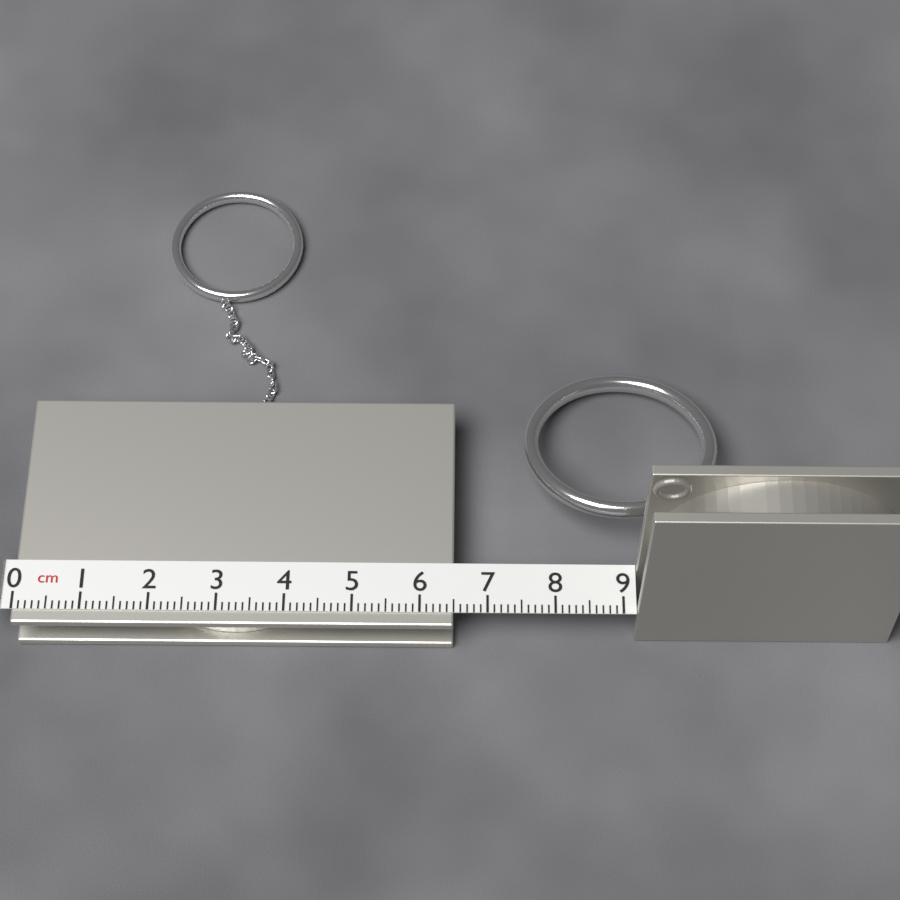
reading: 6.5 cm
